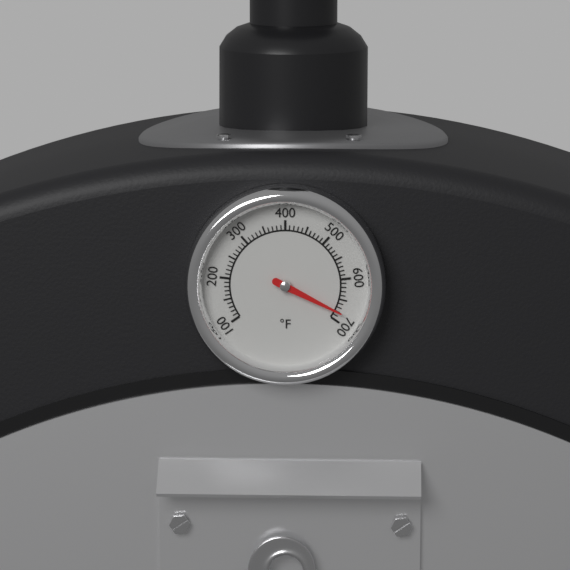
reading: 680 °F
